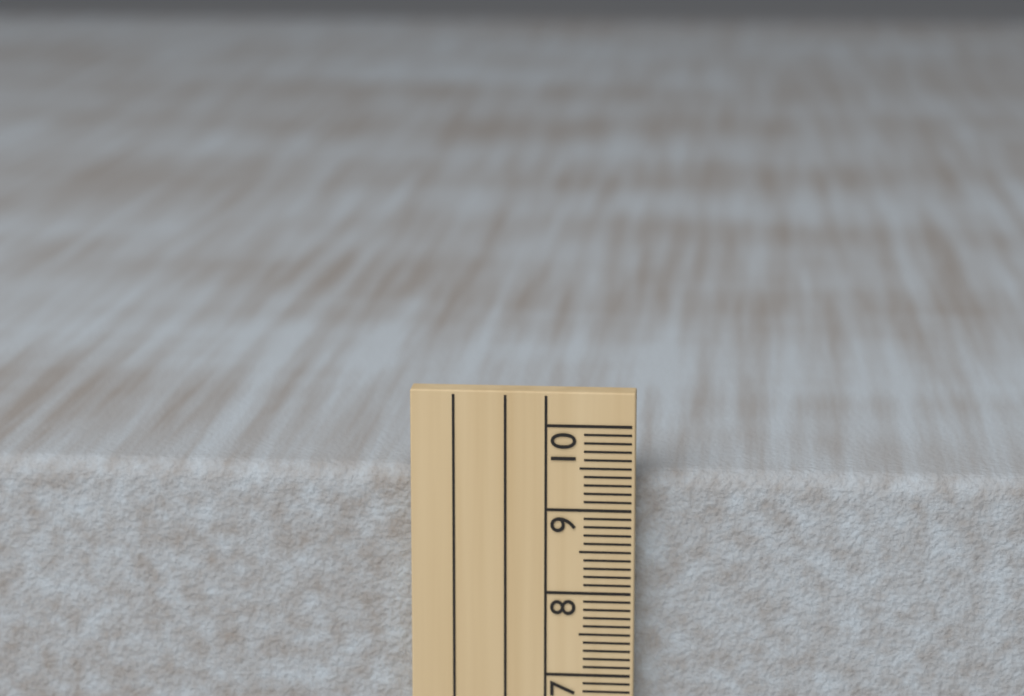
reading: 9.4 cm
